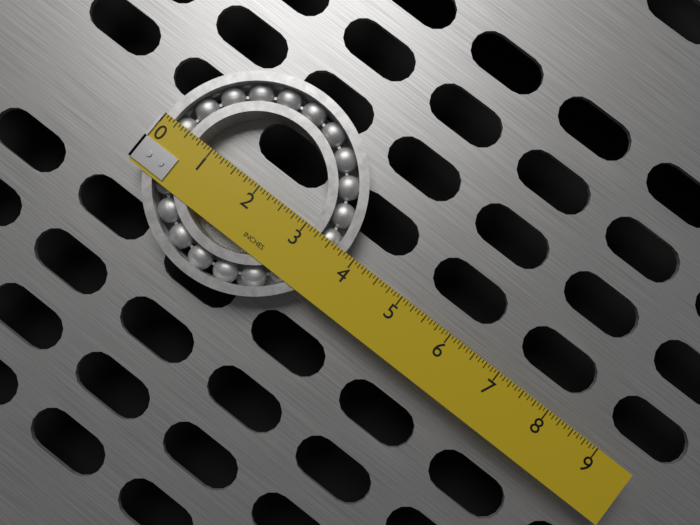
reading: 3.8125 in
